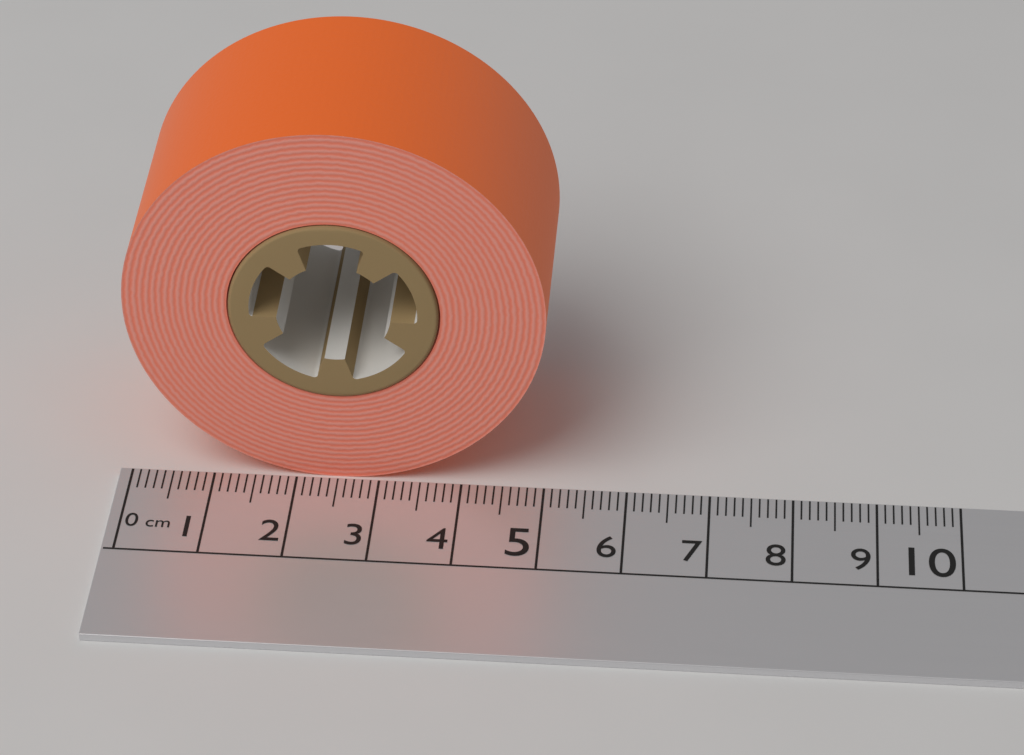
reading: 5.0 cm
